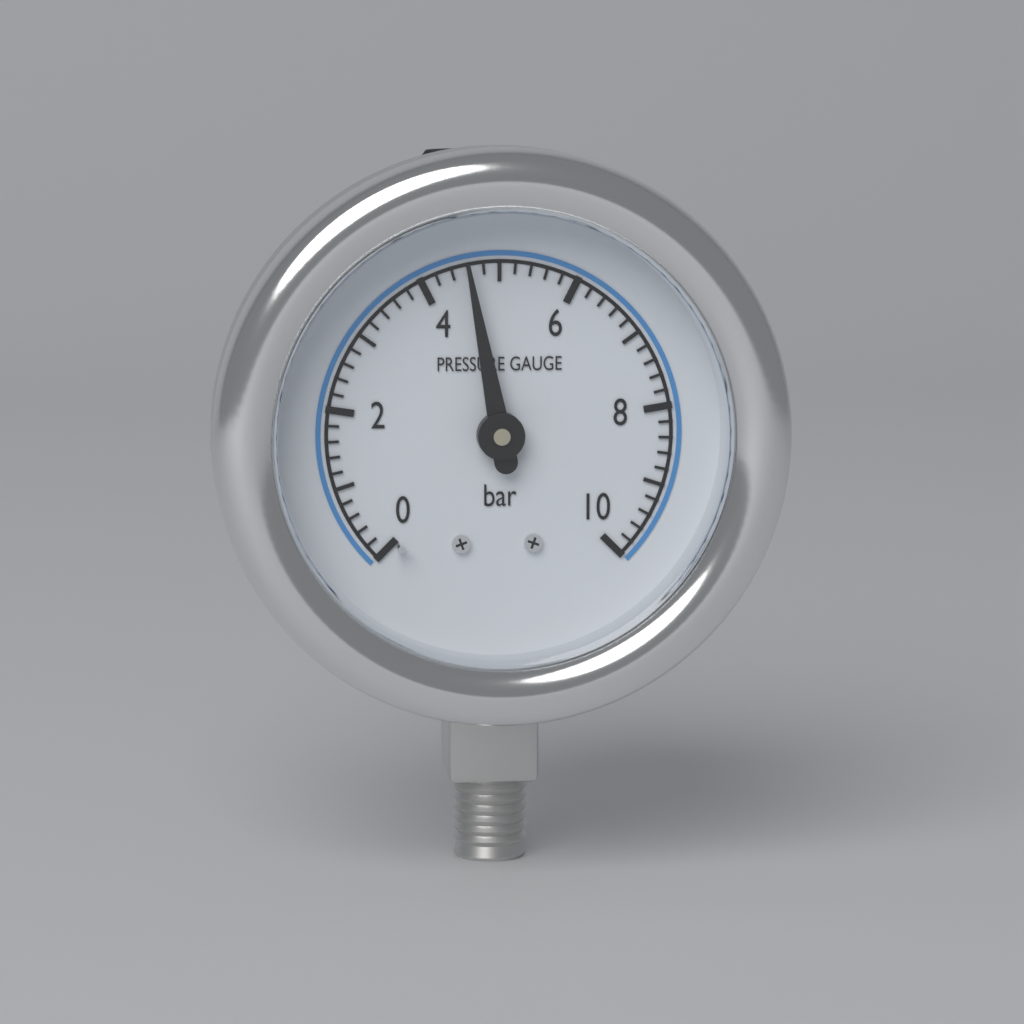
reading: 4.6 bar
